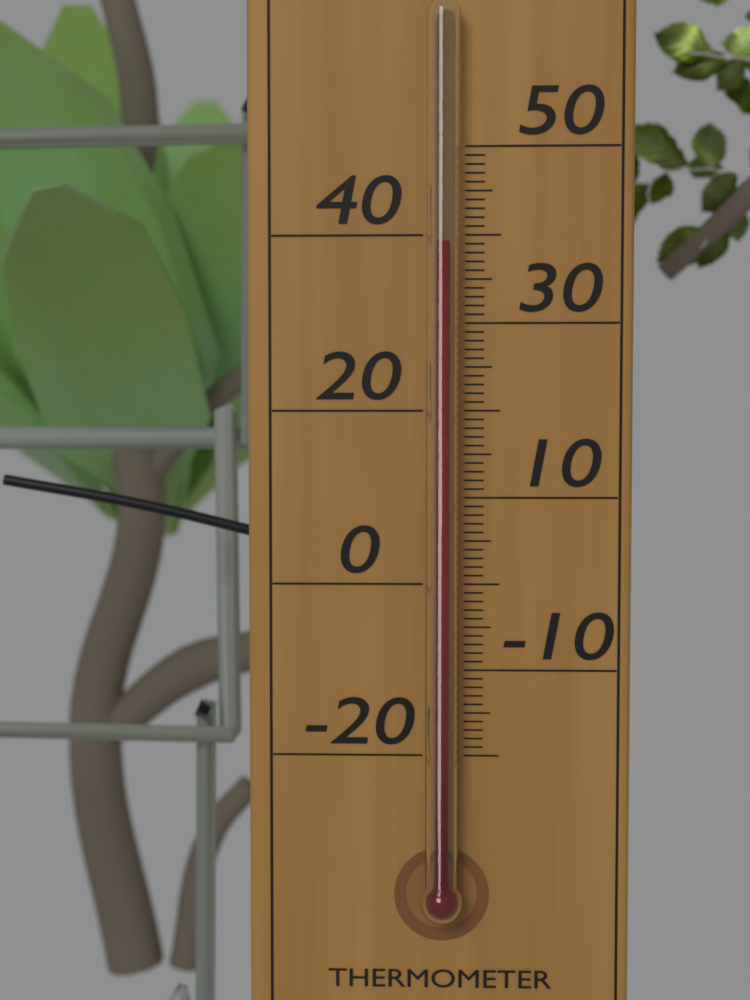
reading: 39 °C
